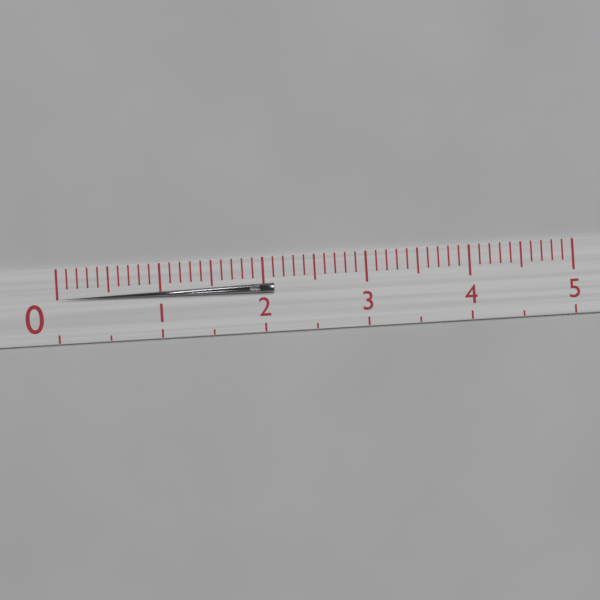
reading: 2.1 (no unit)
